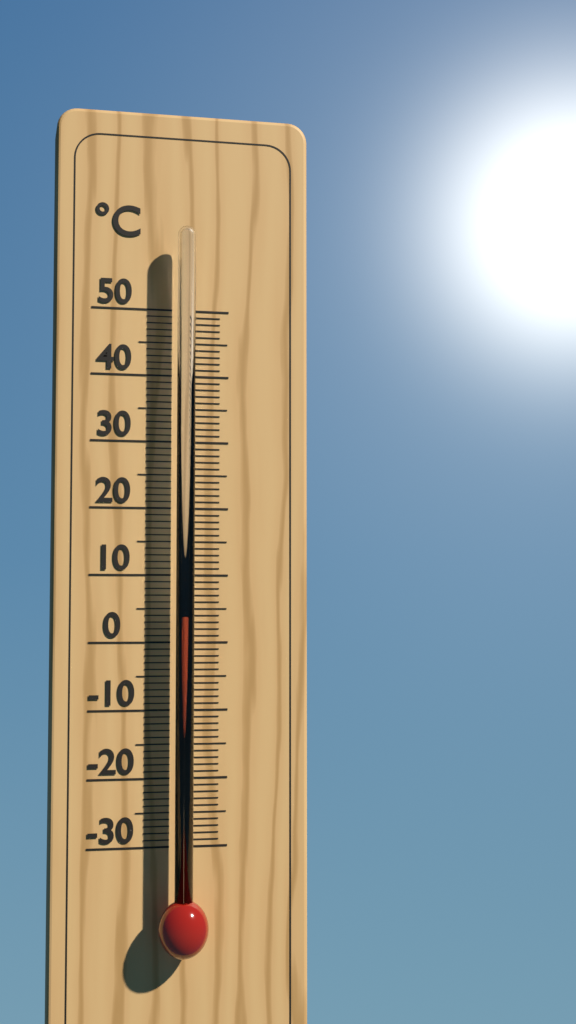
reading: 4 °C
